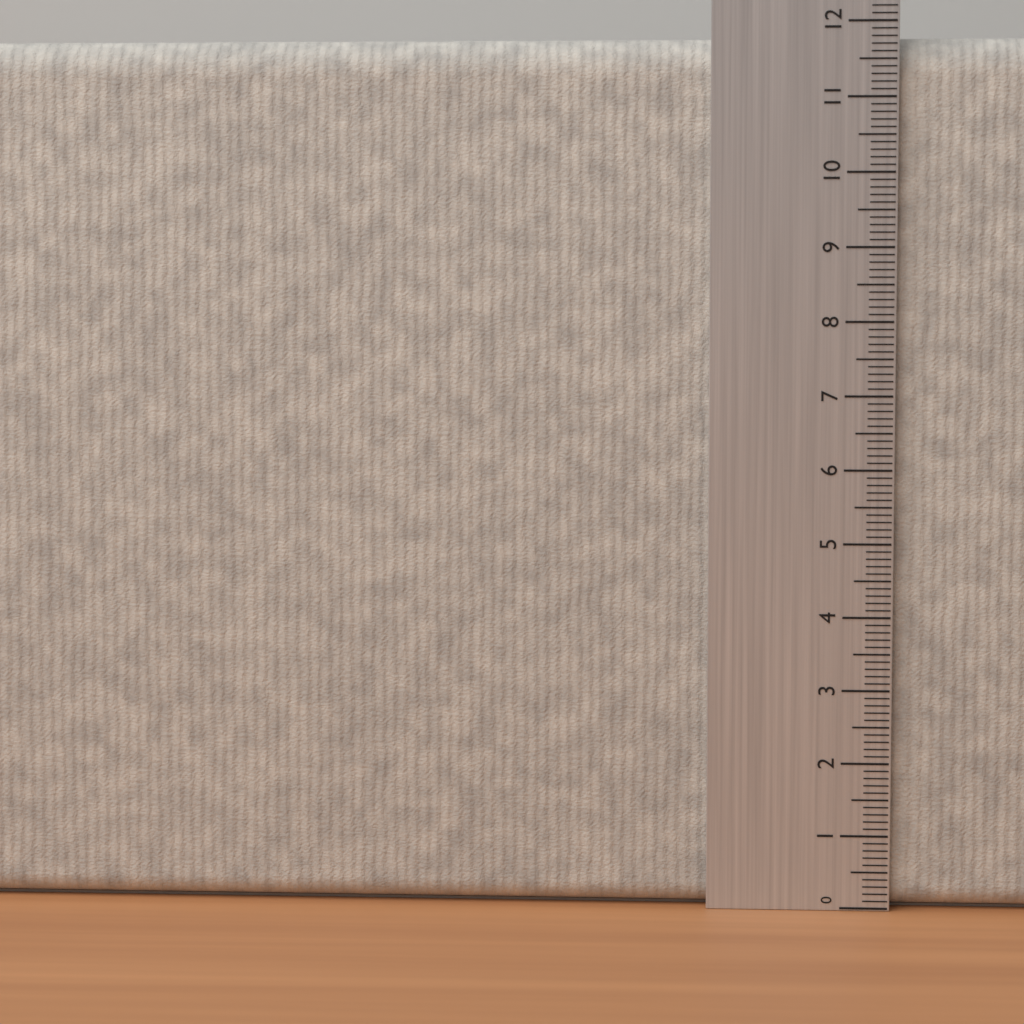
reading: 11.8 (no unit)
